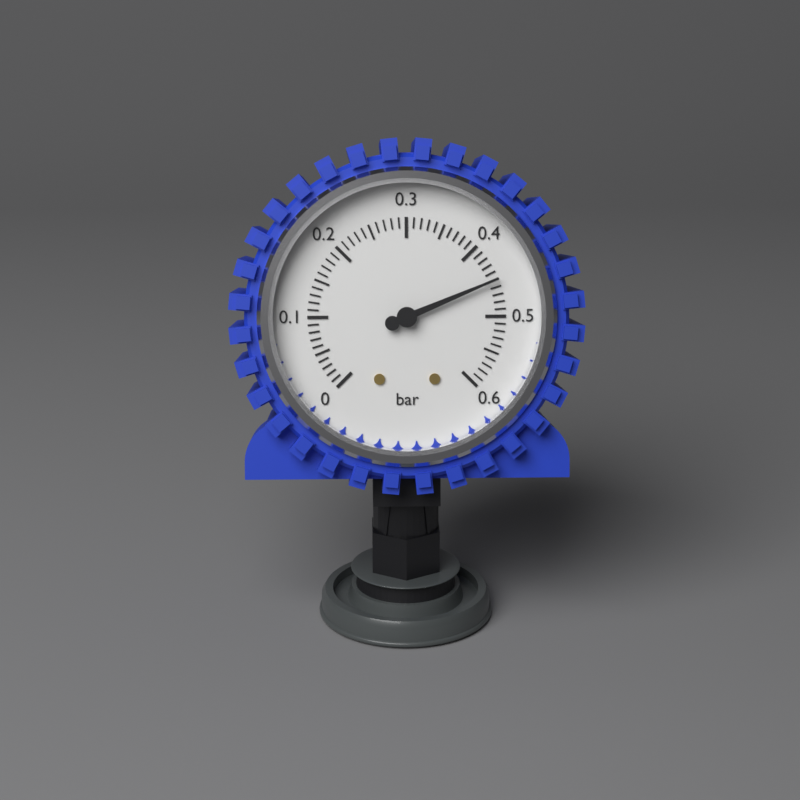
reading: 0.45 bar
